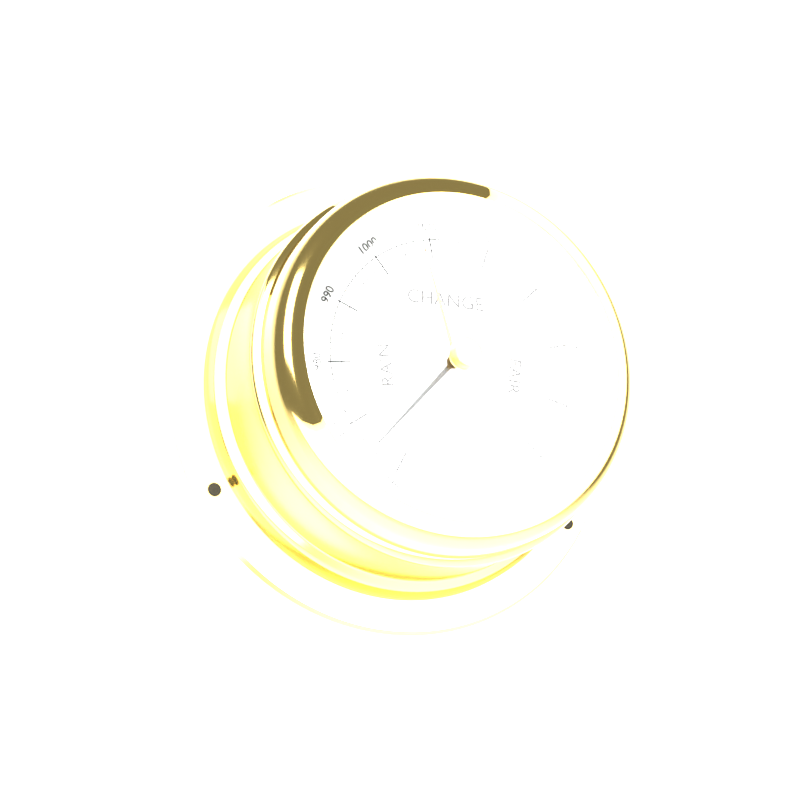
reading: 965 mbar
